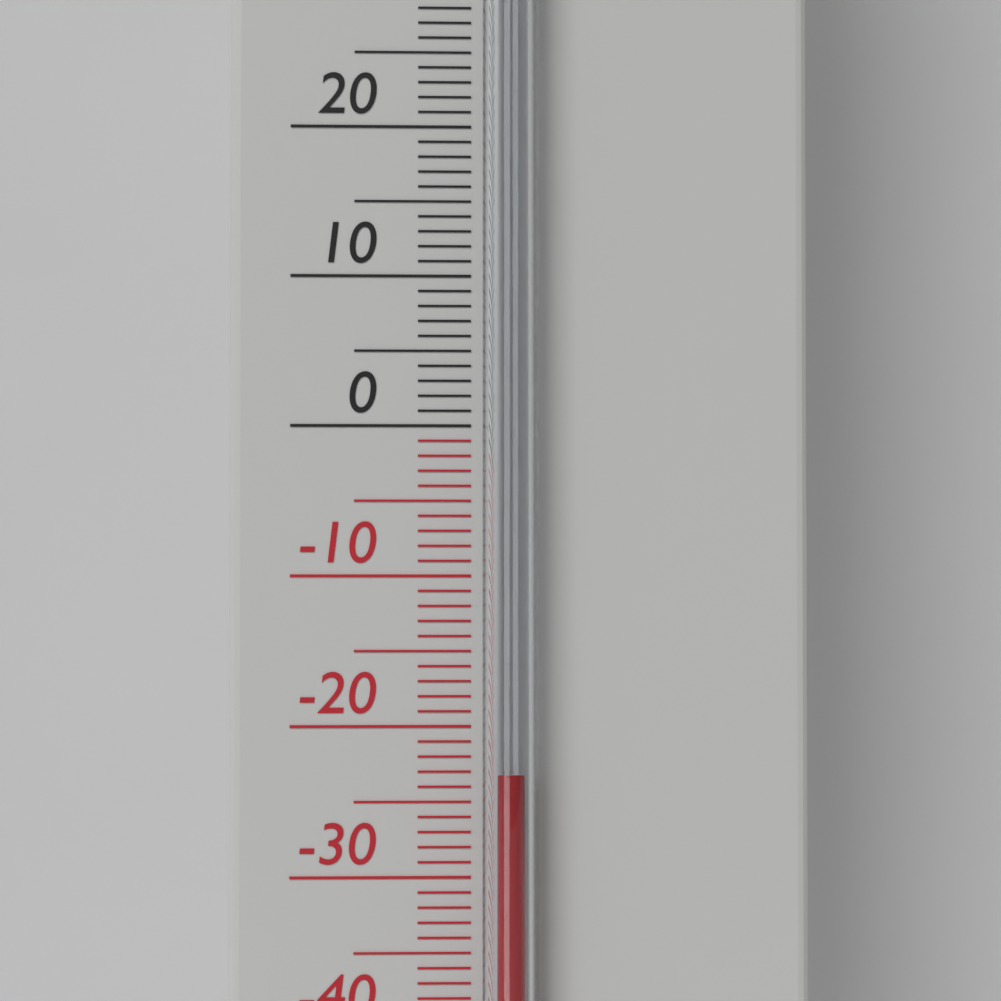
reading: -23 °C
